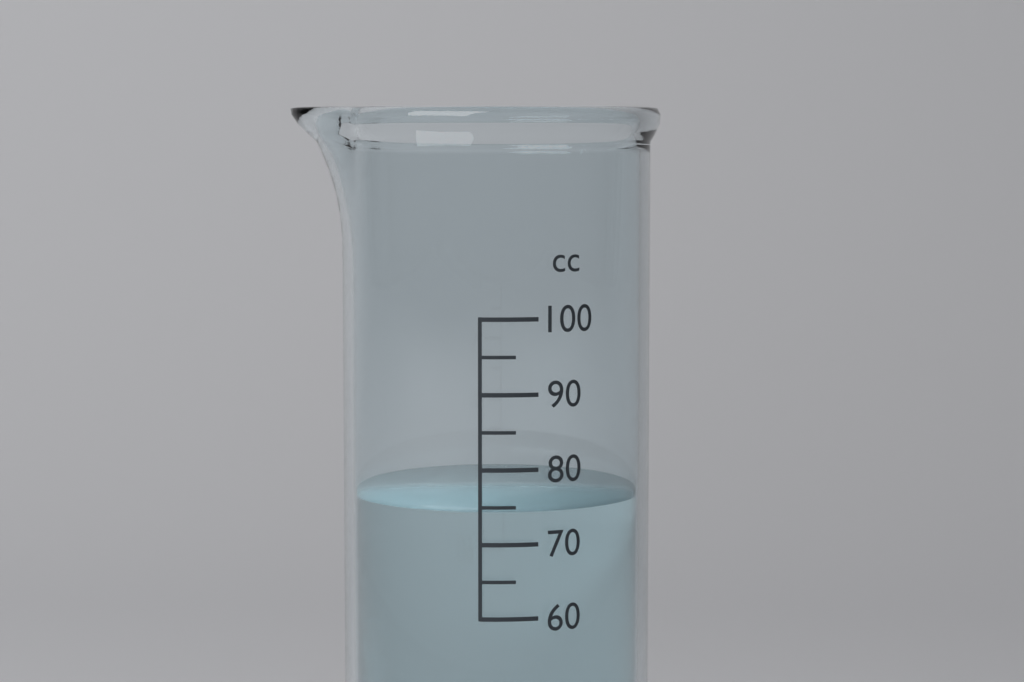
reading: 75 cc
